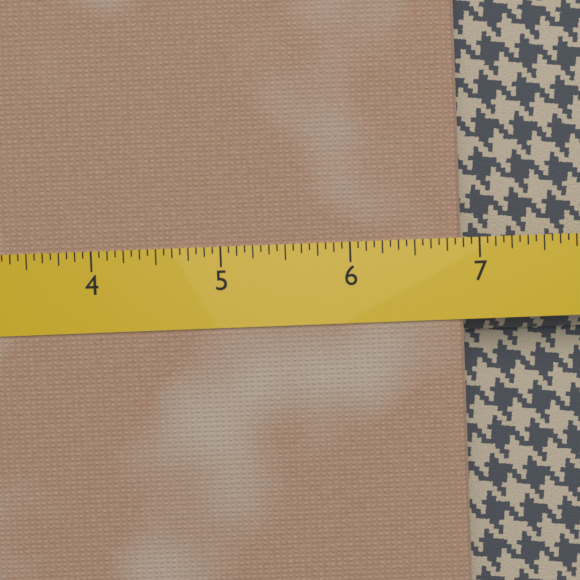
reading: 6.8750 (no unit)
